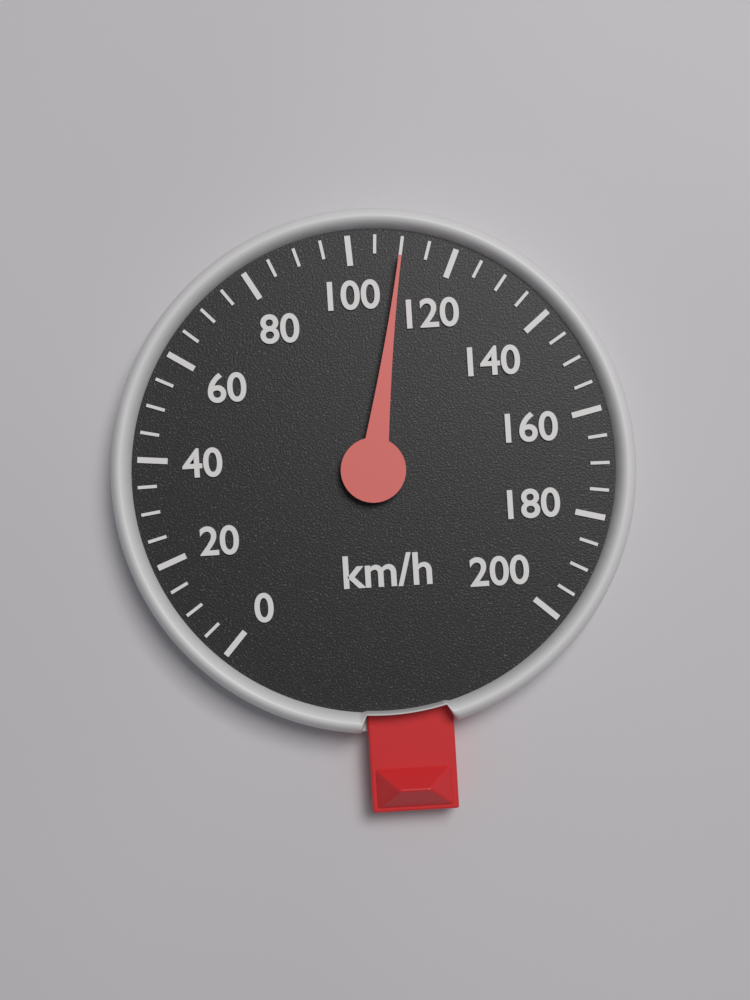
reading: 110 km/h
